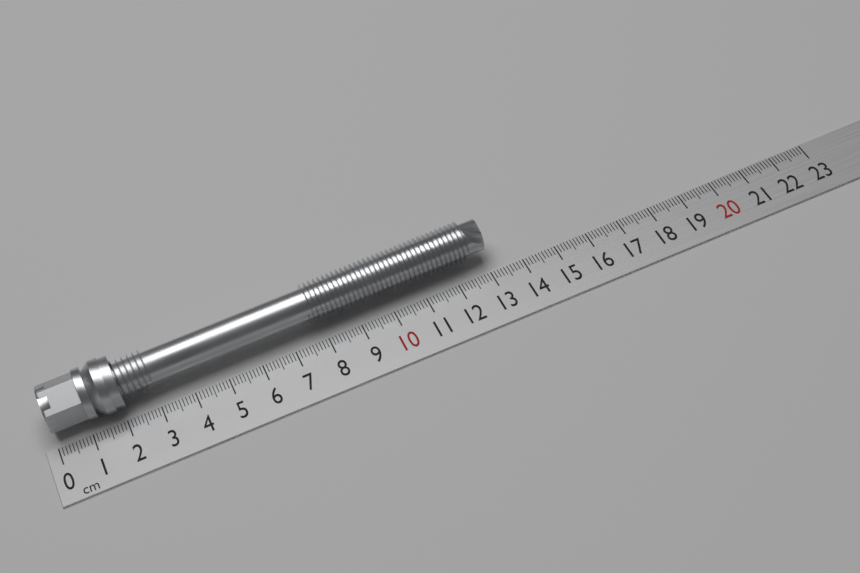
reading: 13.2 cm
